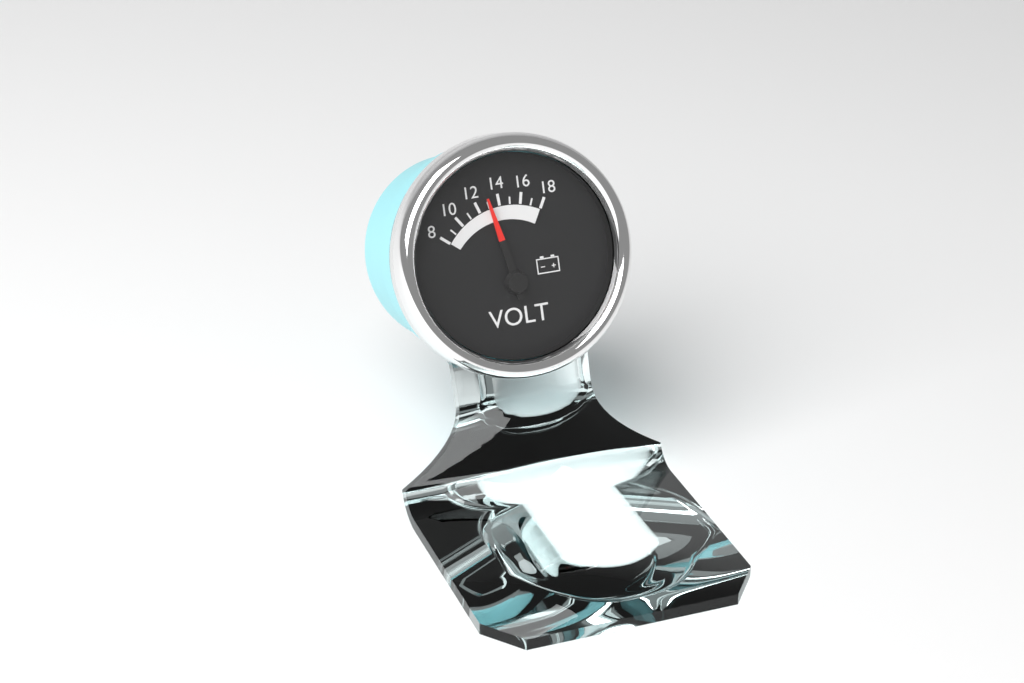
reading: 13 V
